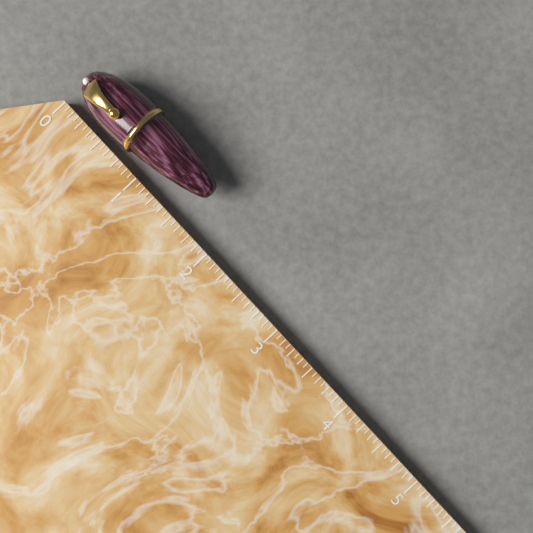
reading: 1.6250 (no unit)
